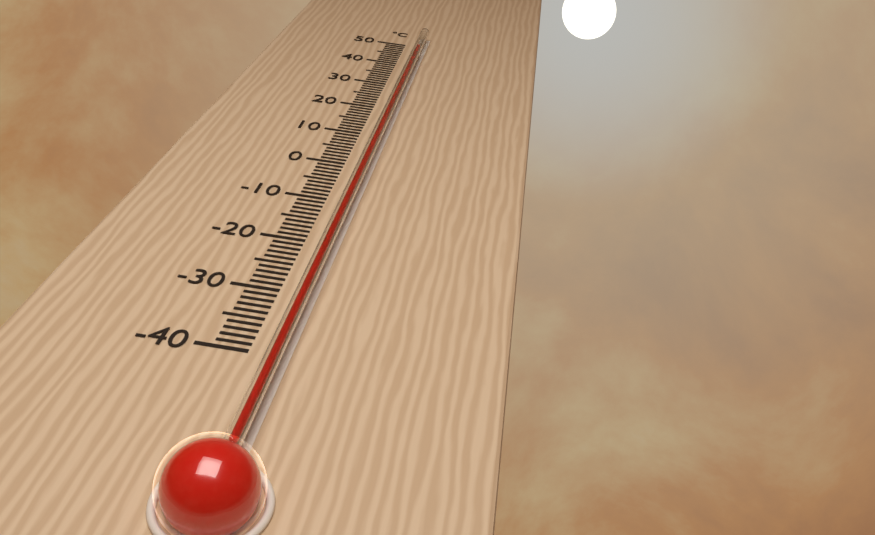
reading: 45 °C
